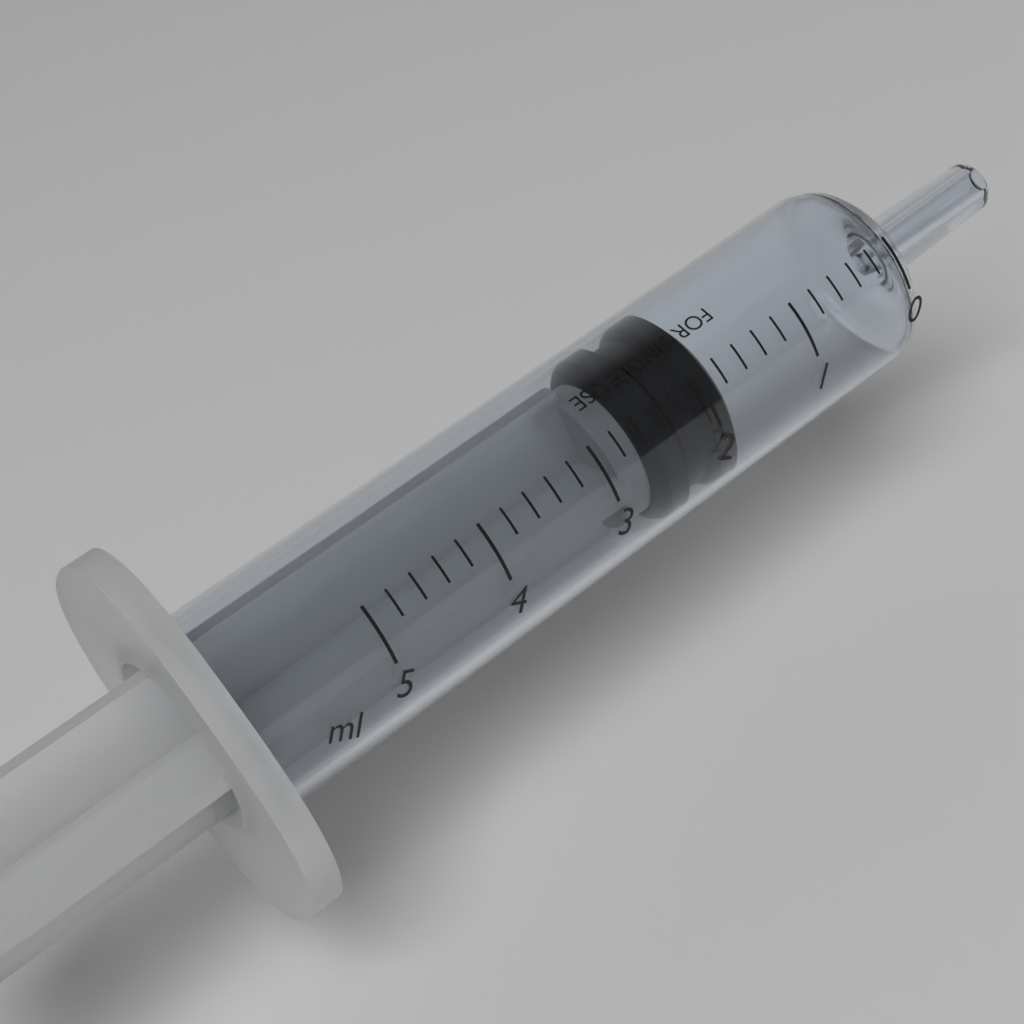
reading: 1.8 ml
